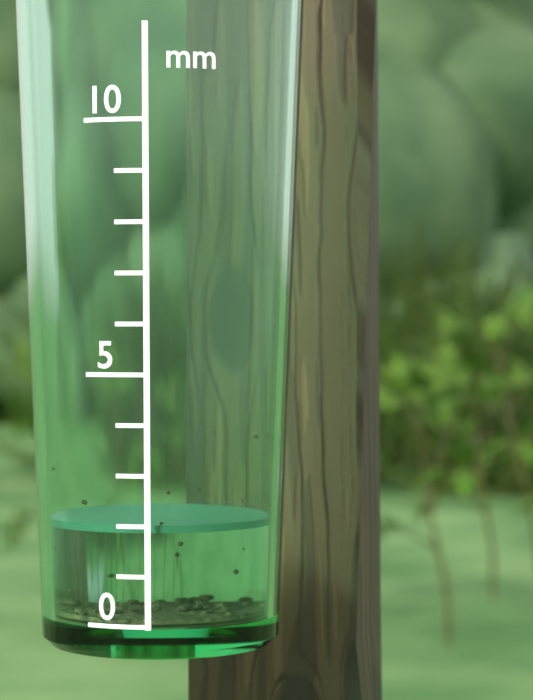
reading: 2 mm
